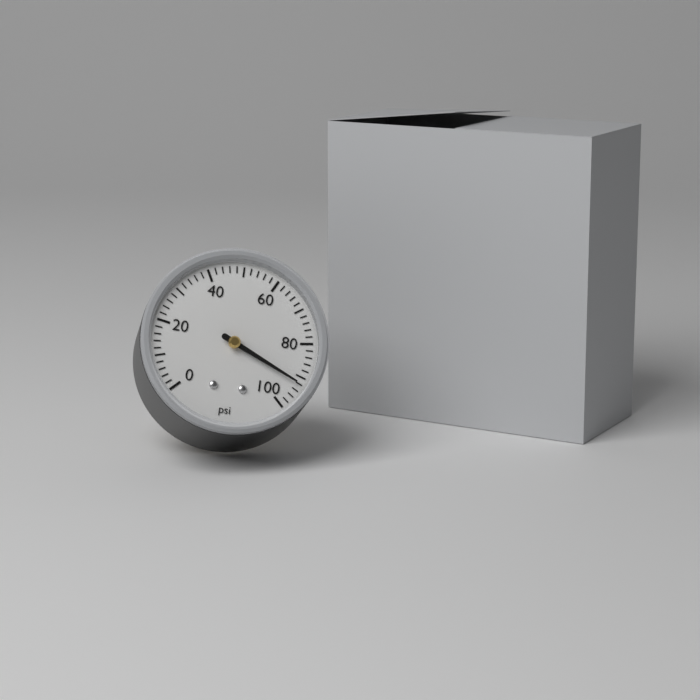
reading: 92 psi
